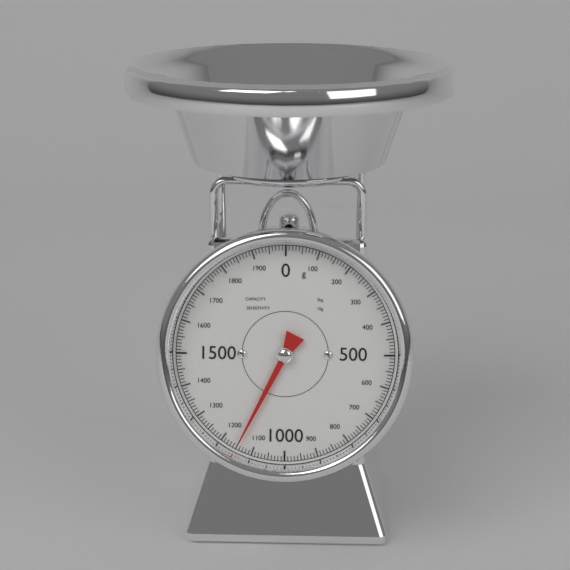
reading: 1150 g
